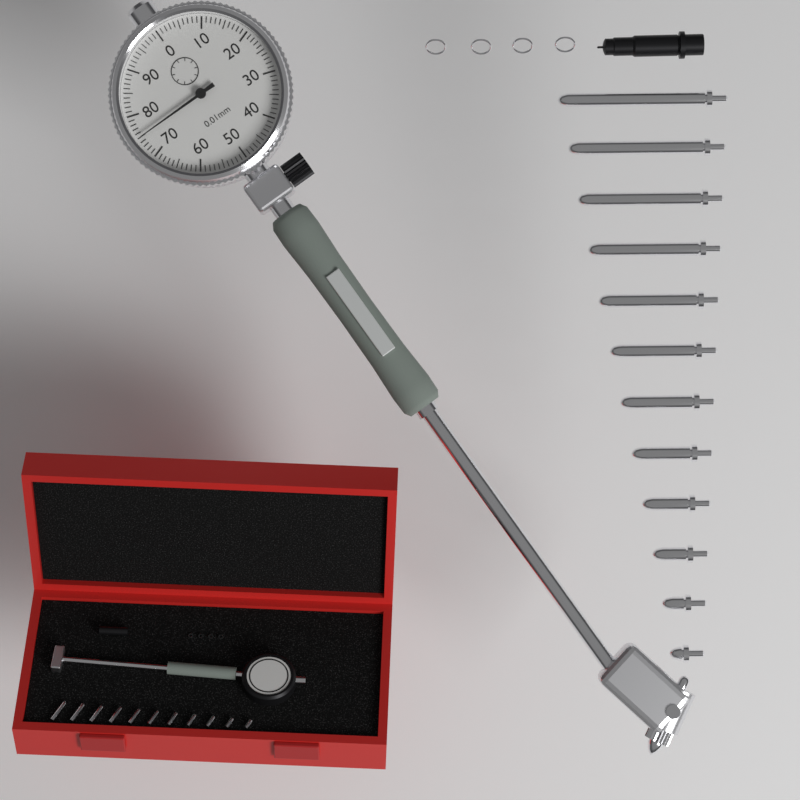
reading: 0.75 mm
